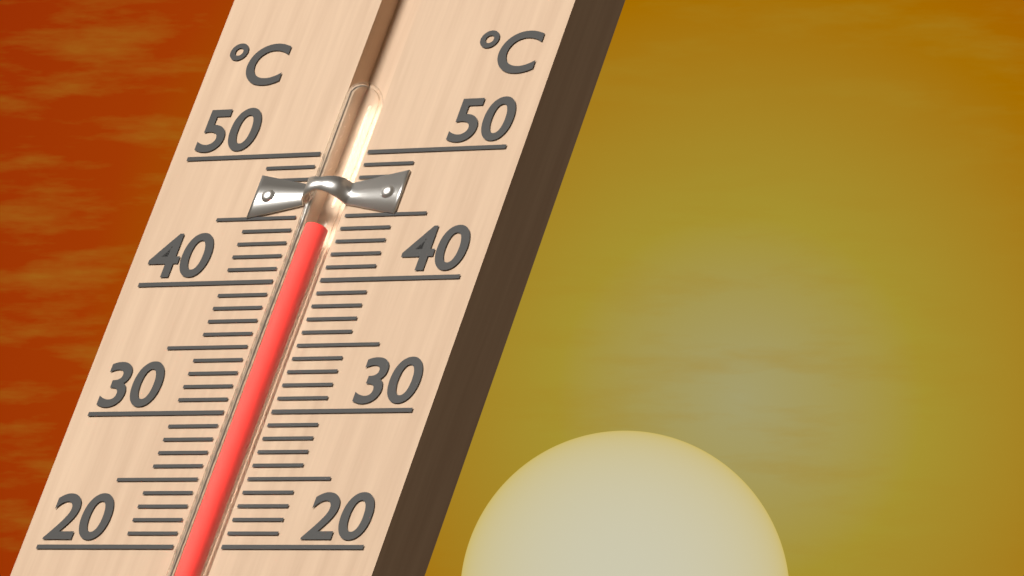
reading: 44 °C
